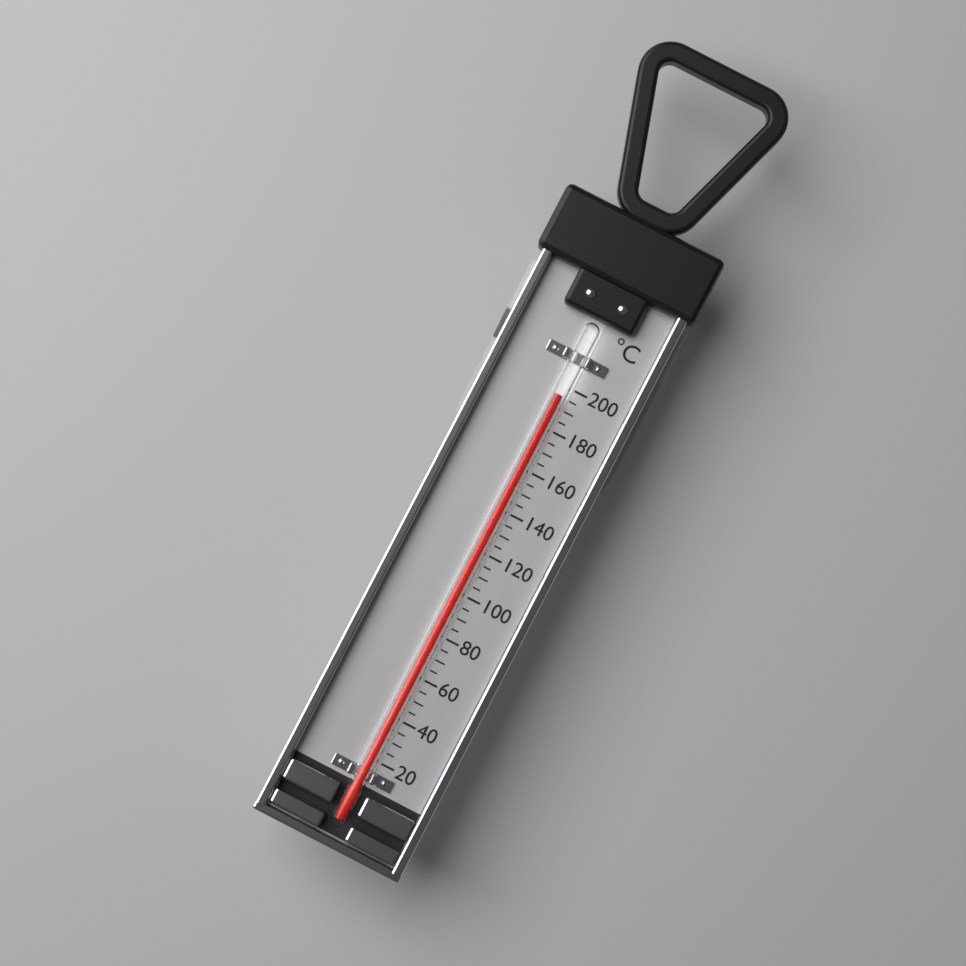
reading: 195 °C
